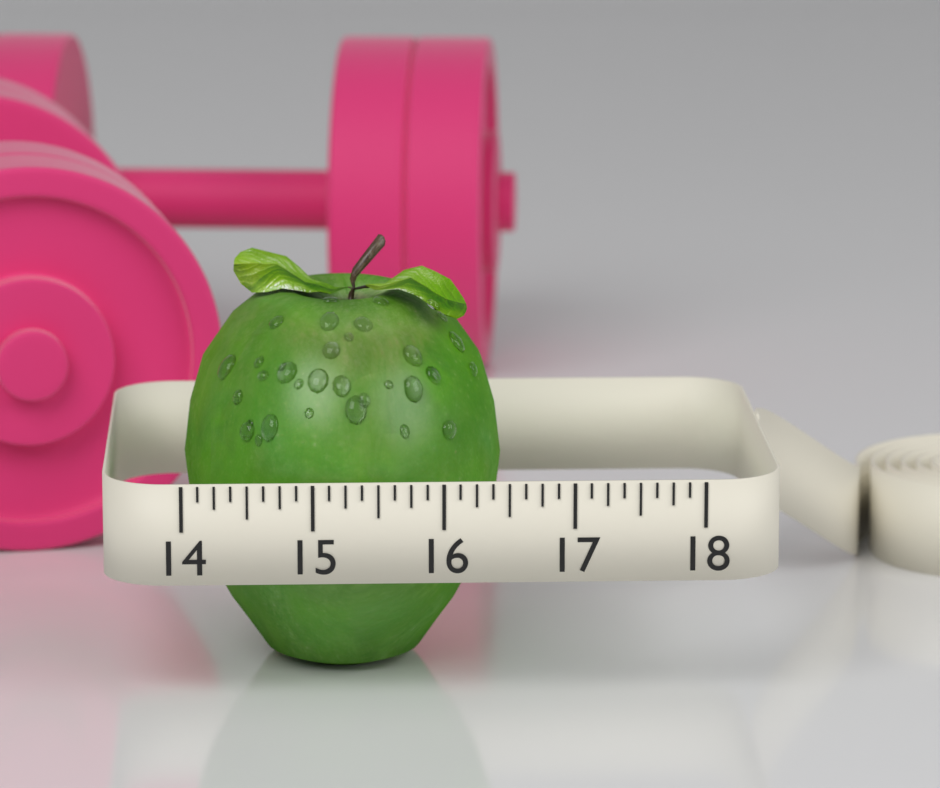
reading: 16.500 (no unit)
